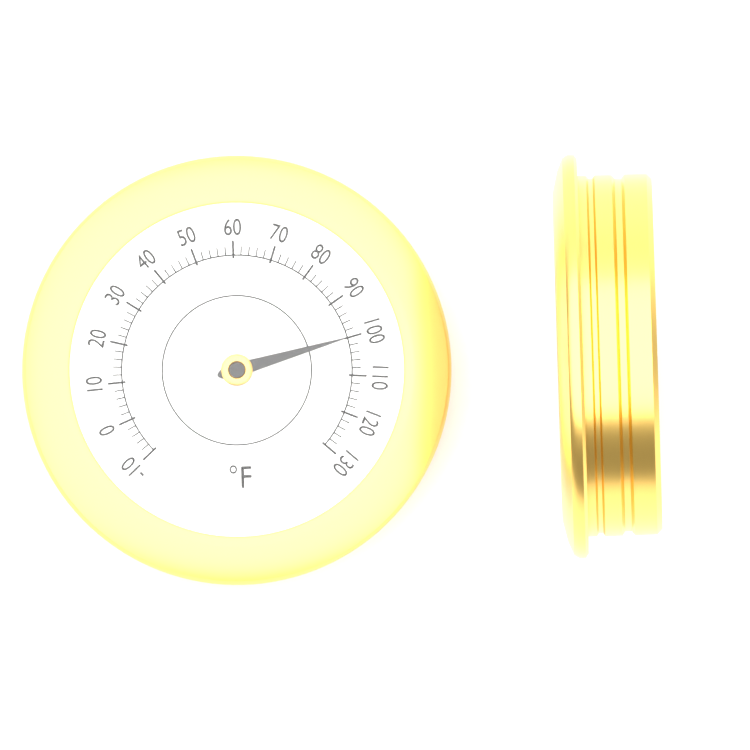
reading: 100 °F
